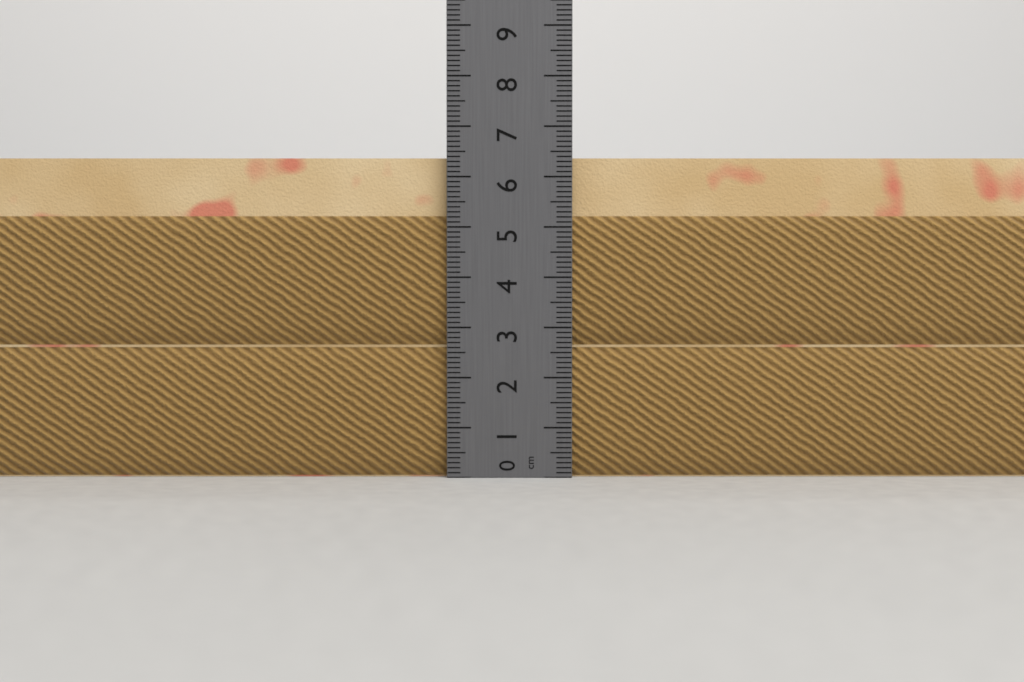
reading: 6.4 cm
